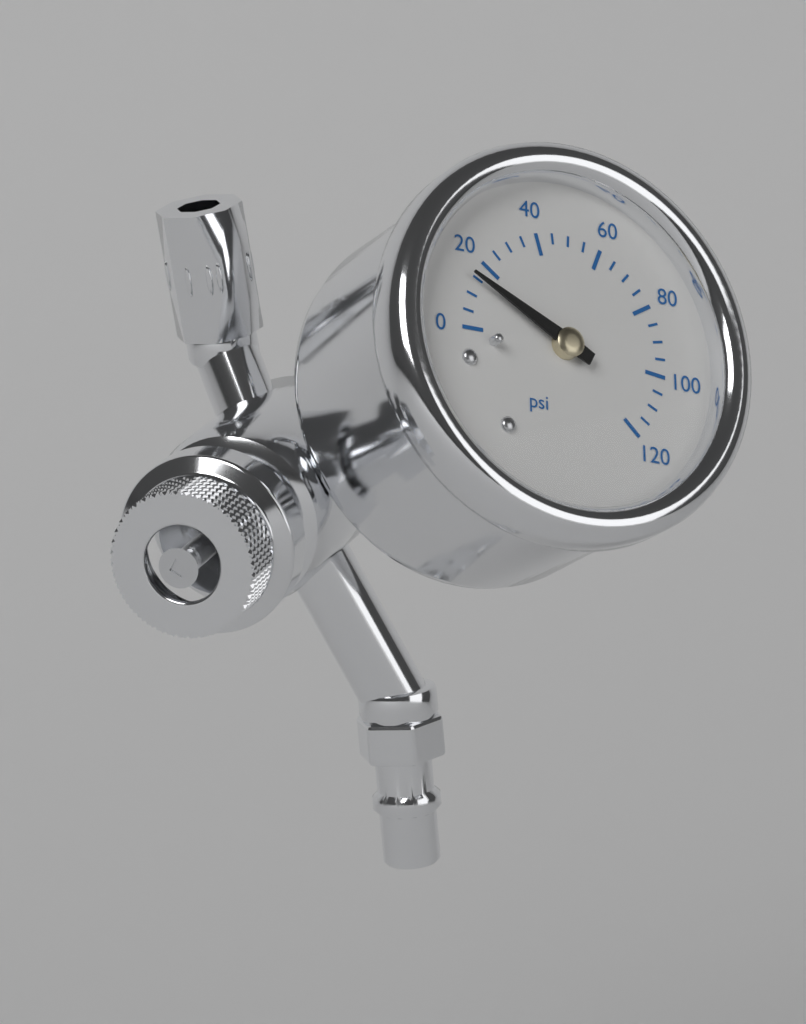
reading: 15 psi
